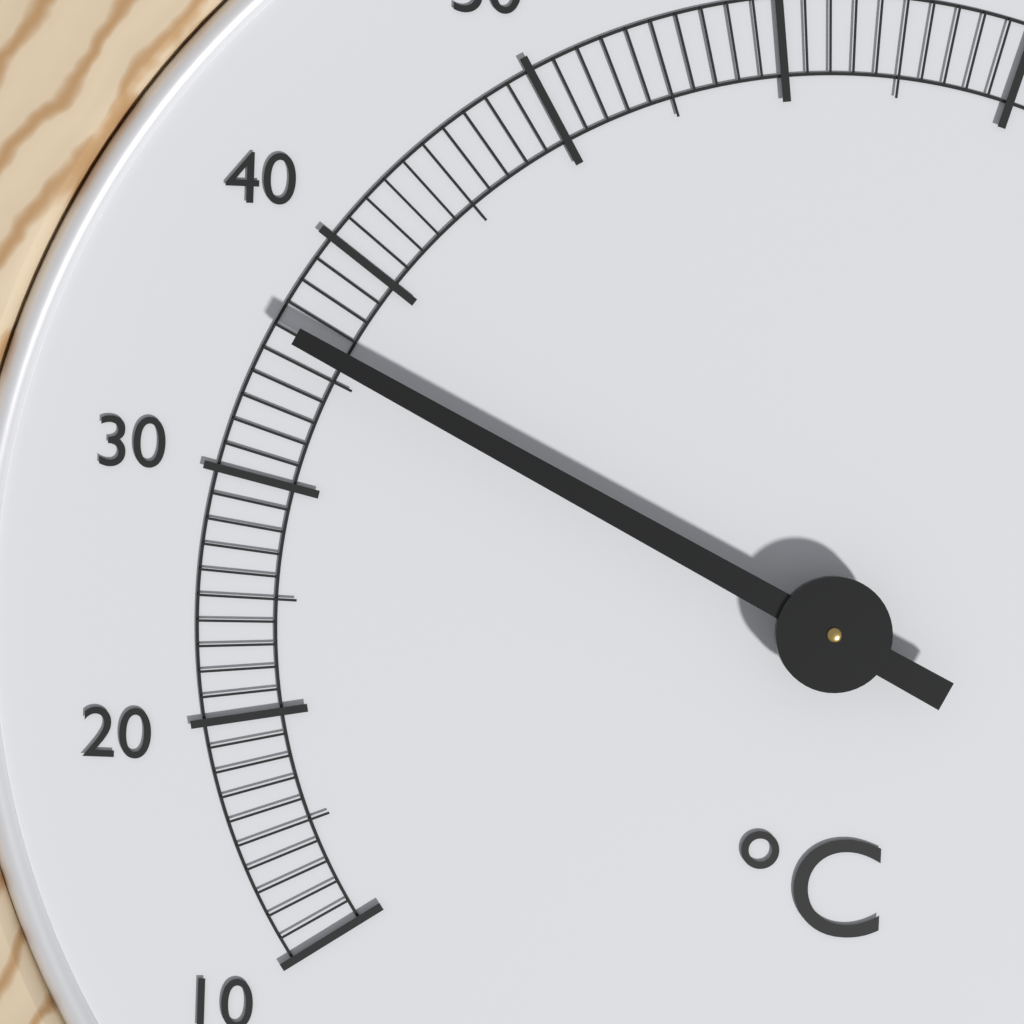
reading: 36 °C
